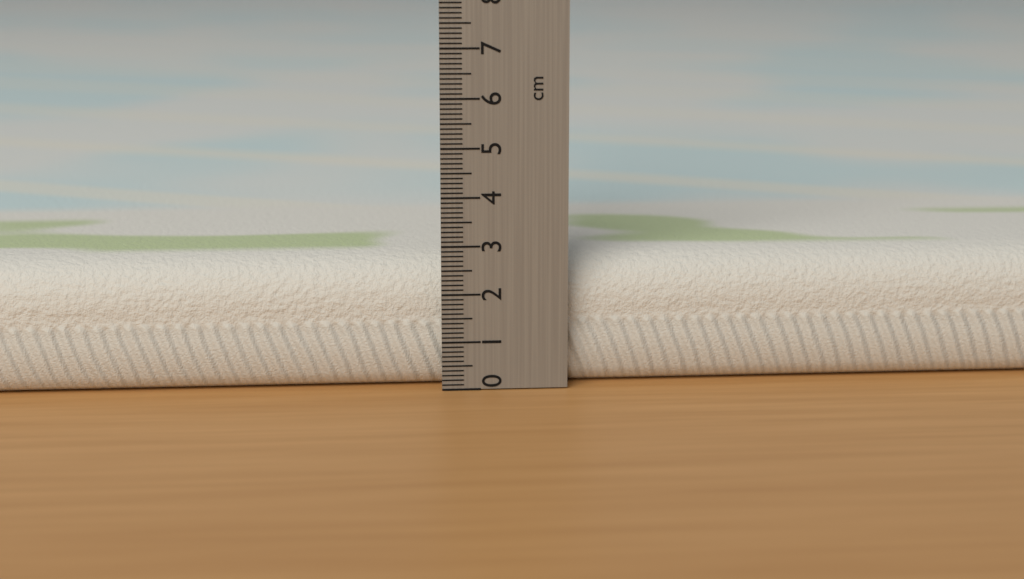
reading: 2.7 cm
